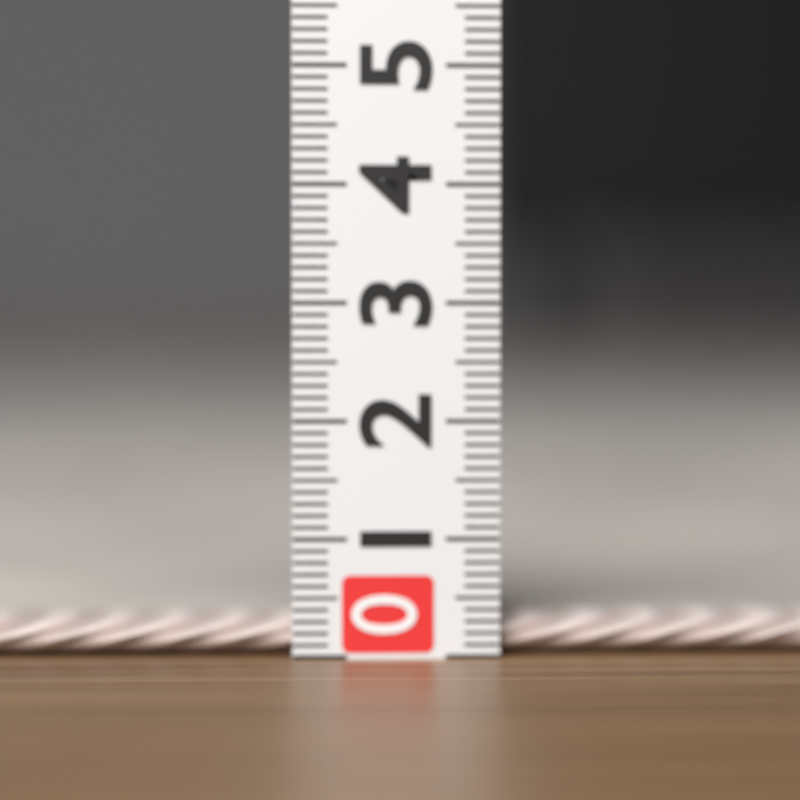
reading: 0.3 (no unit)
